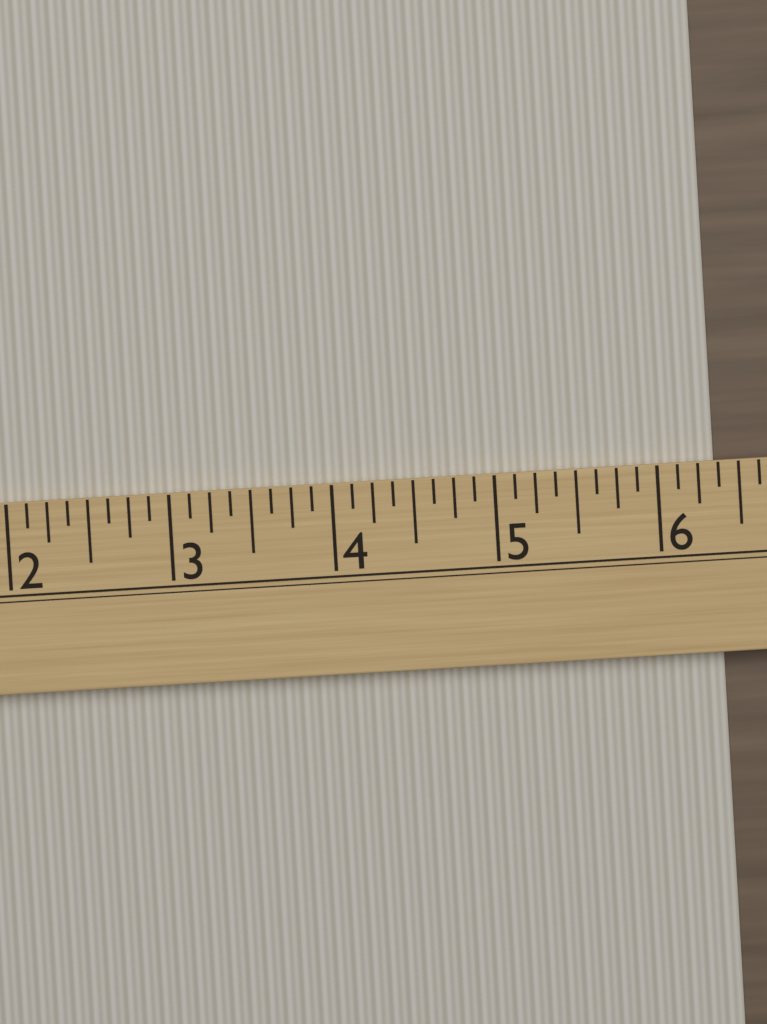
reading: 6.375 (no unit)
